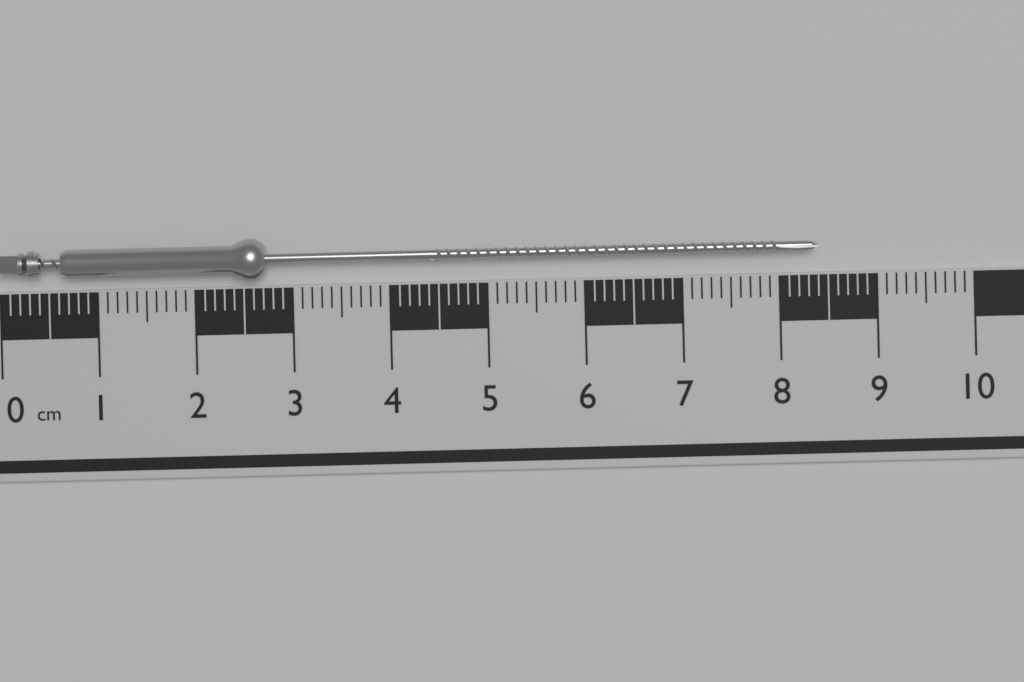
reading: 8.4 cm
